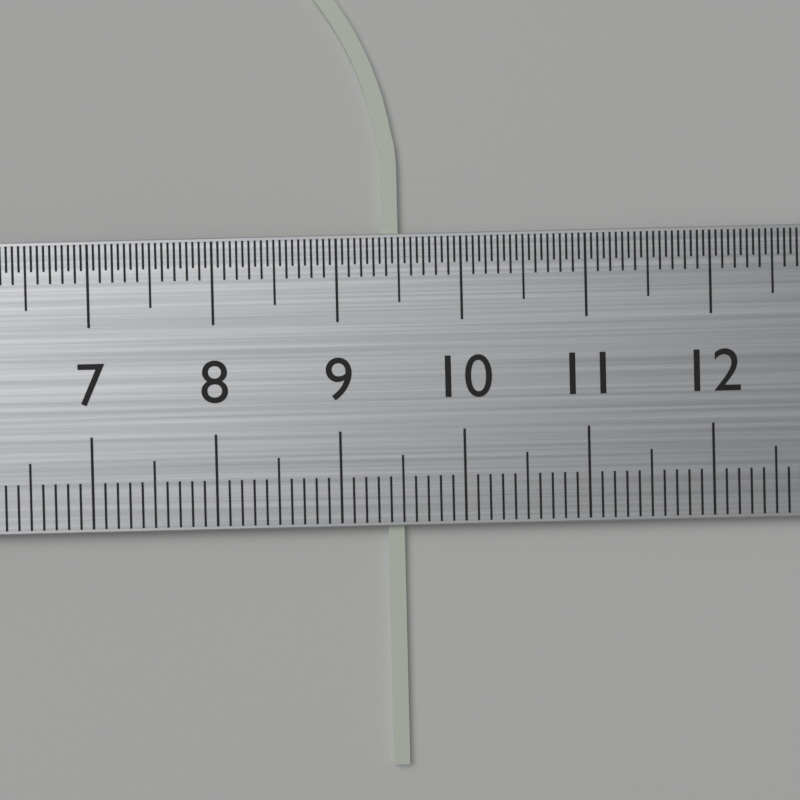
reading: 9.5 cm
